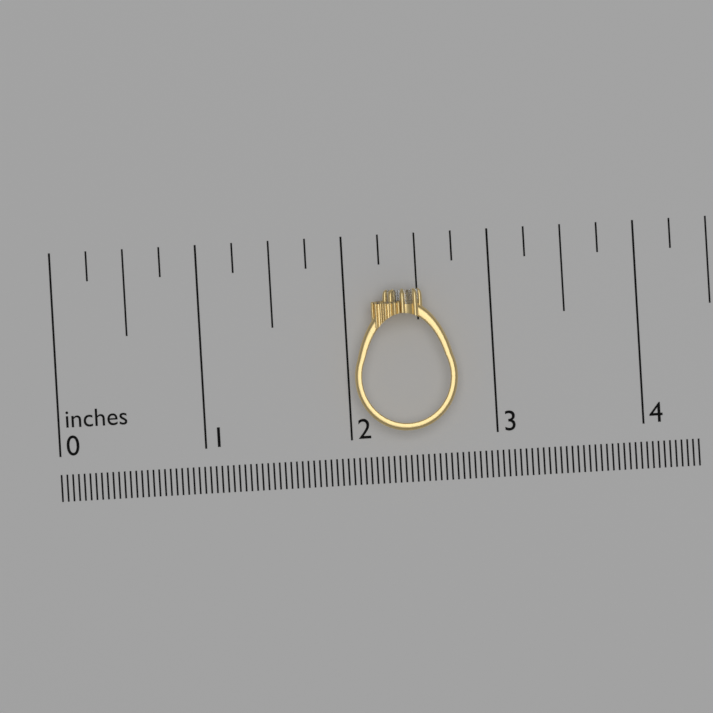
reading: 2.75 in
